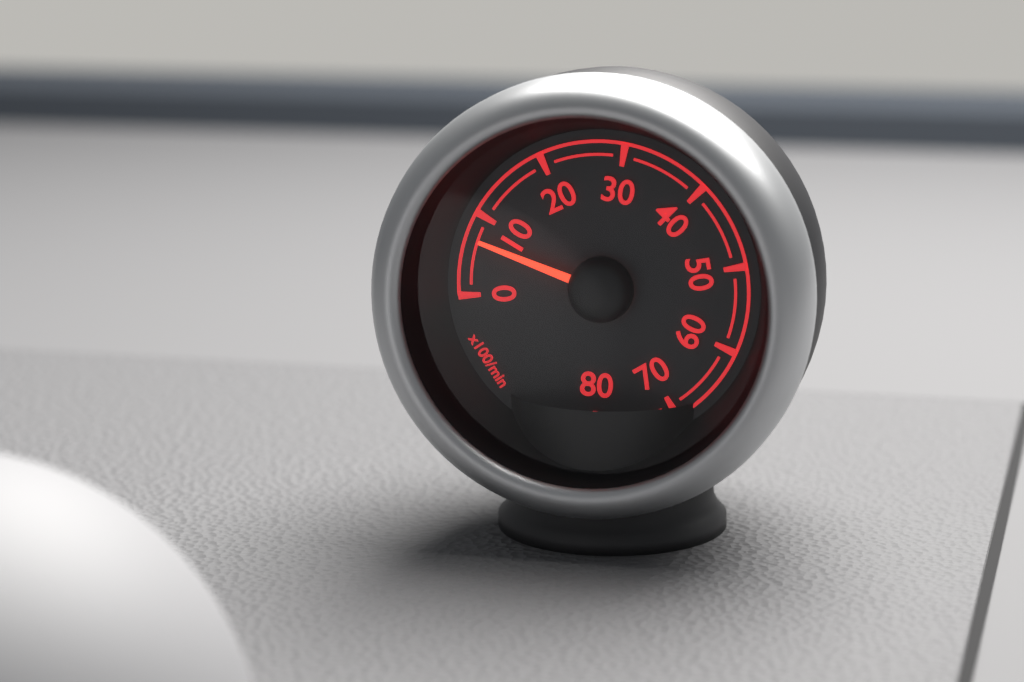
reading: 700 1/min
